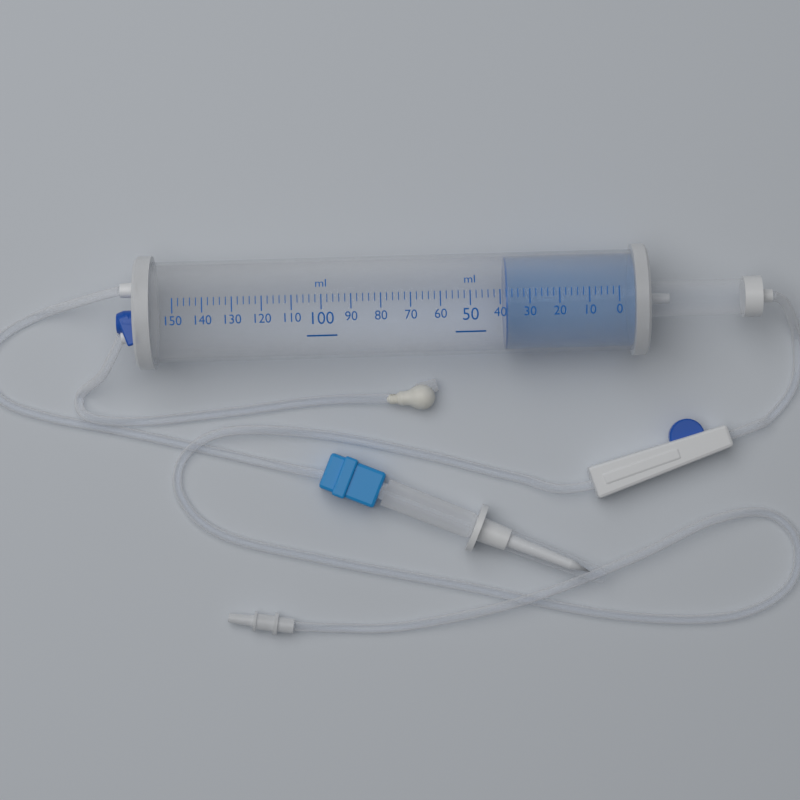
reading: 38 ml
